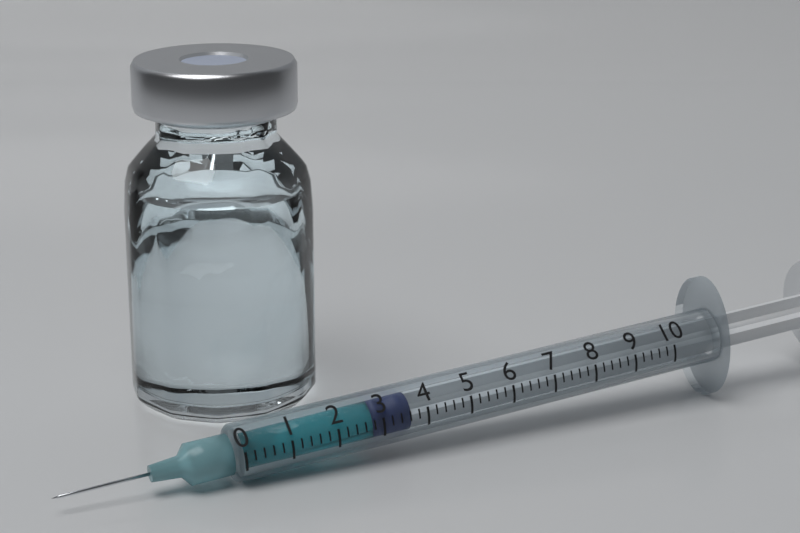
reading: 2.8 (no unit)
